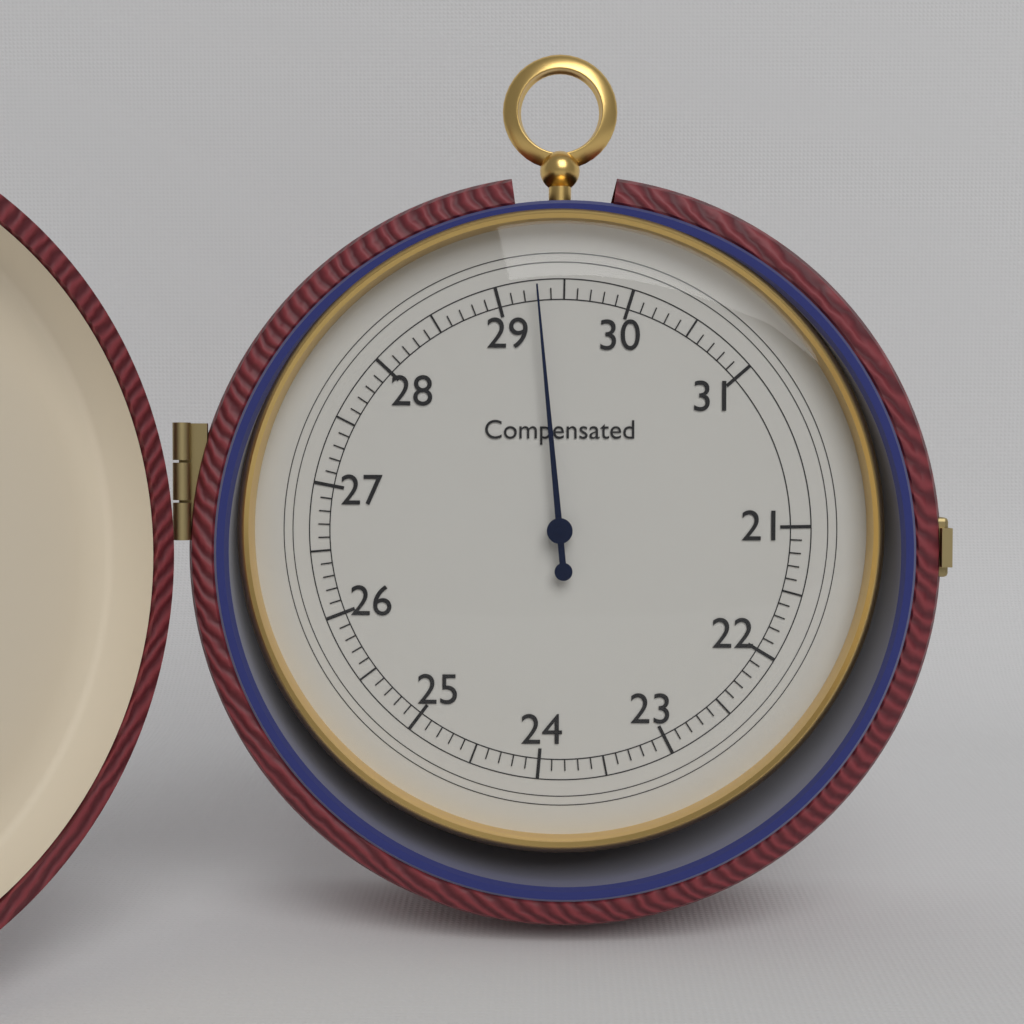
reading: 29.3 (no unit)
